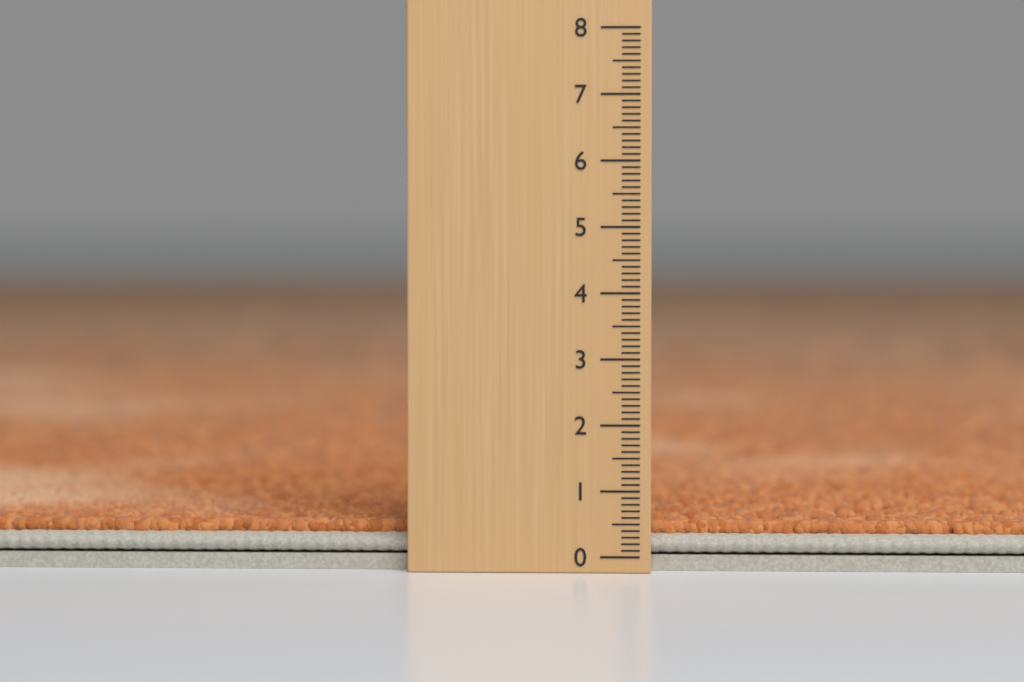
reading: 0.5 (no unit)
